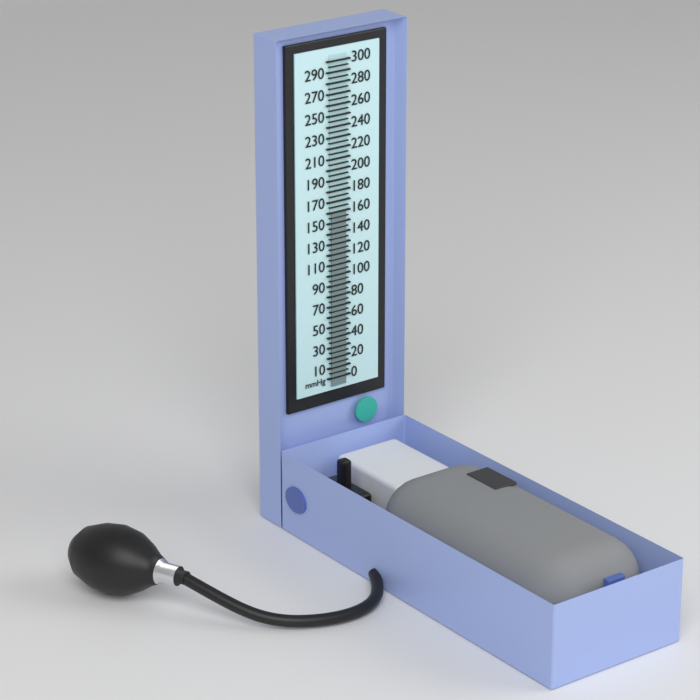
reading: 160 mmHg
